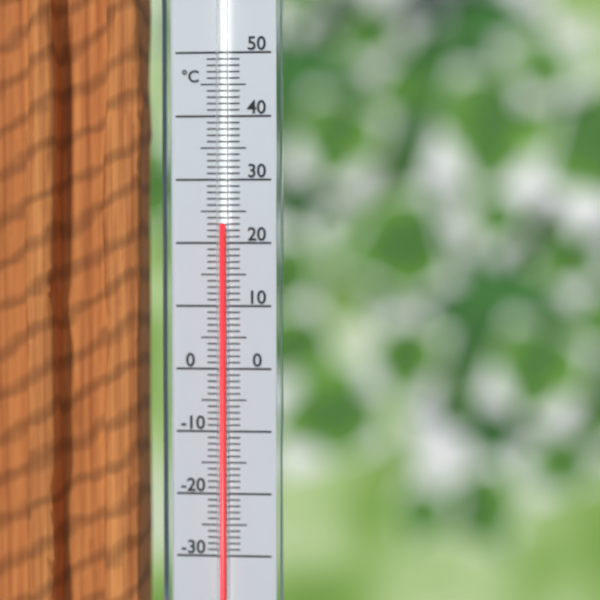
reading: 23 °C
